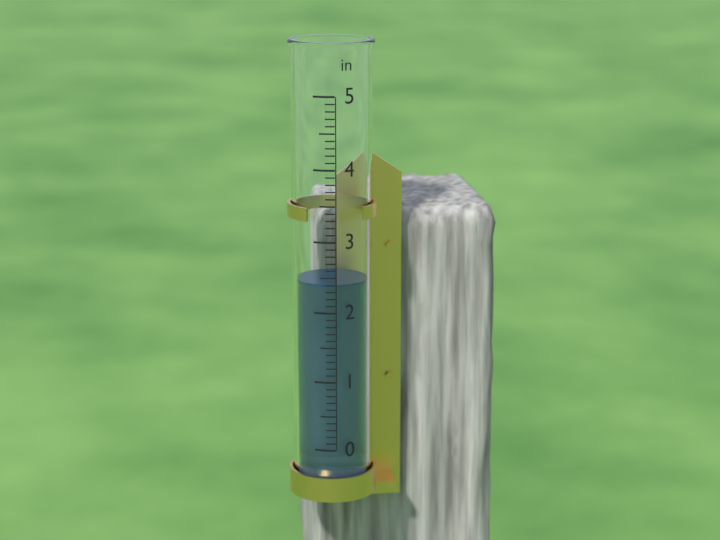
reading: 2.4 in
